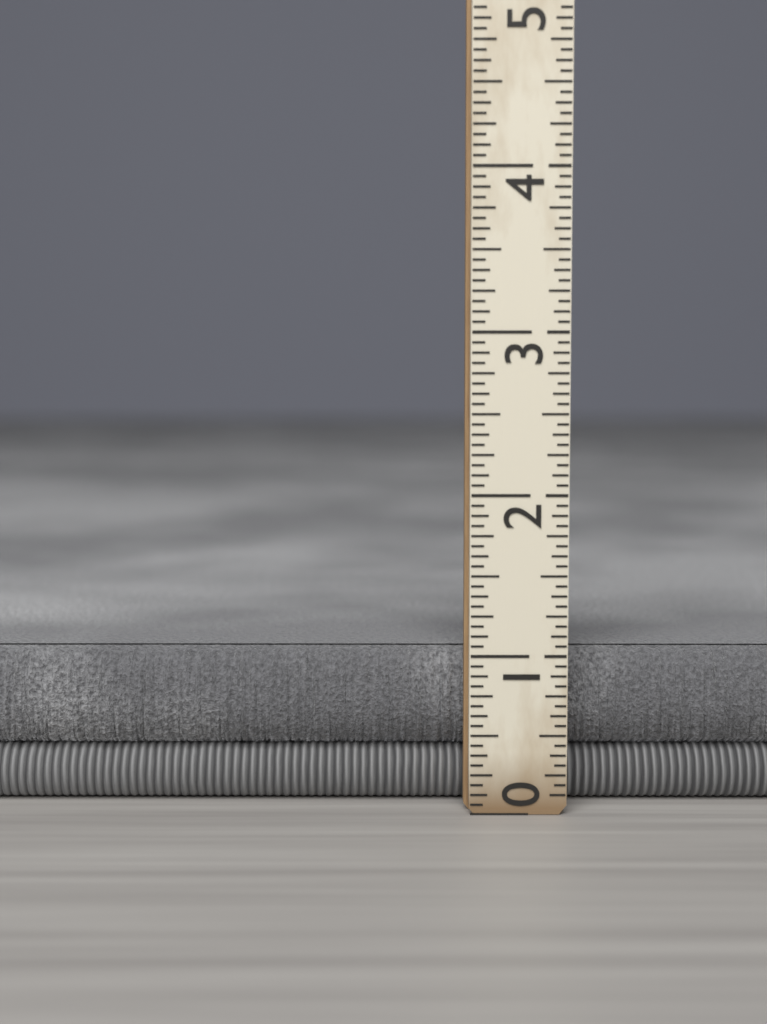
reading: 1.0000 (no unit)
